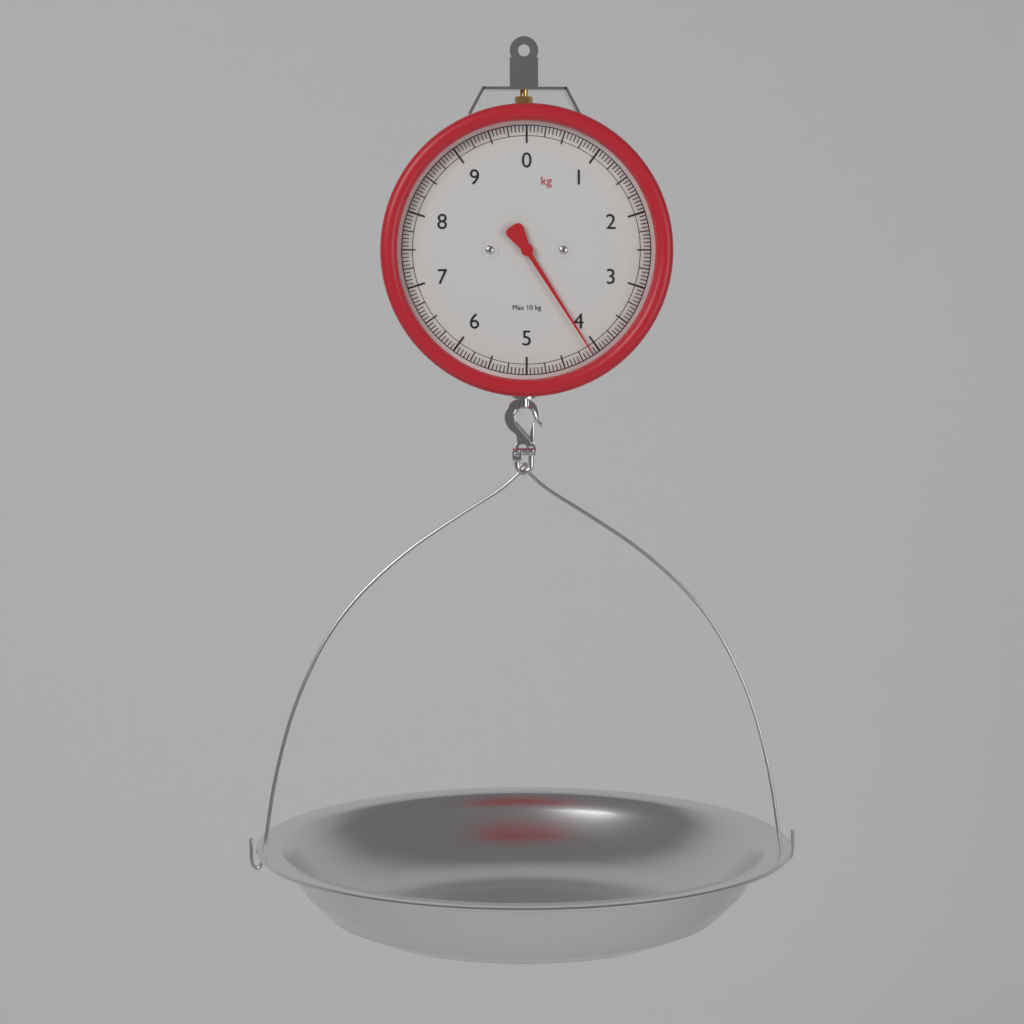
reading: 4.10 kg
